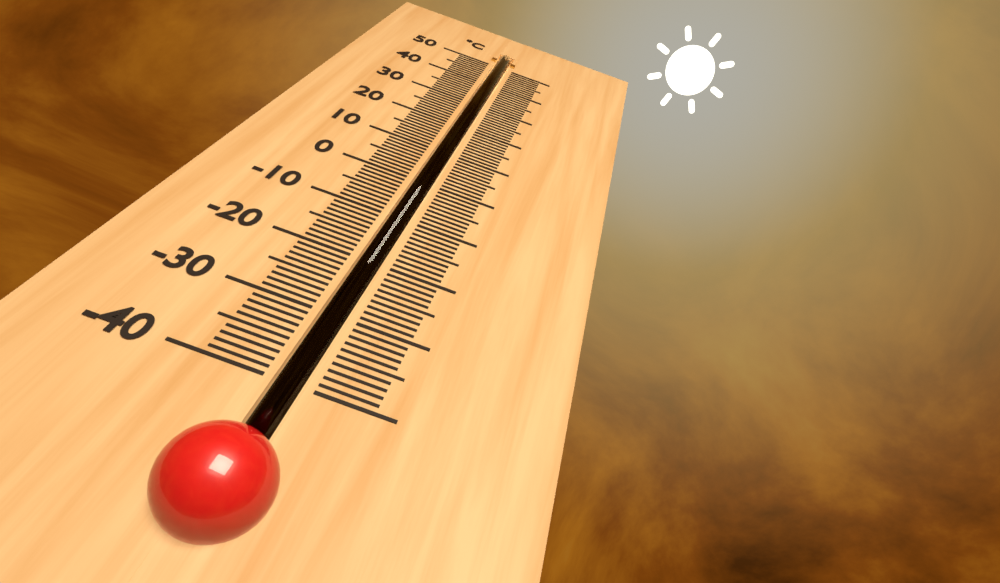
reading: 40 °C
